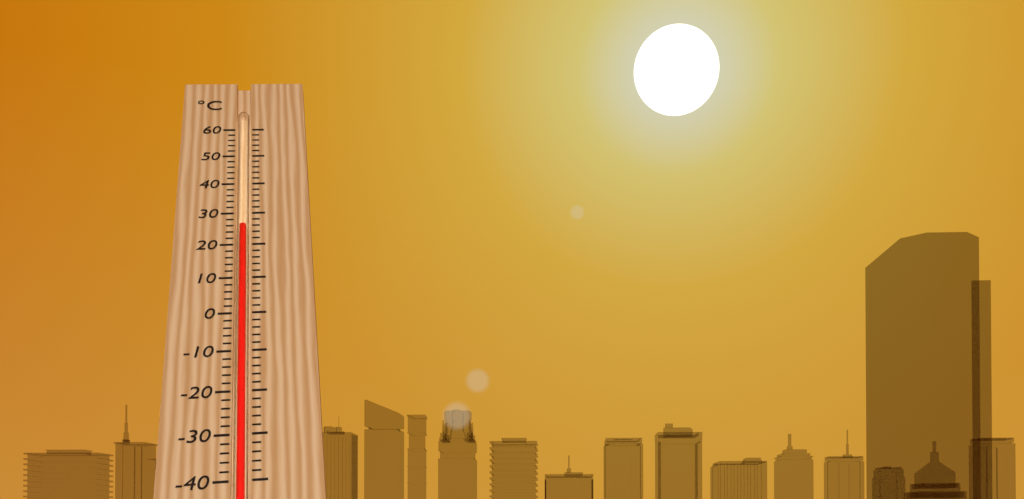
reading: 26 °C
